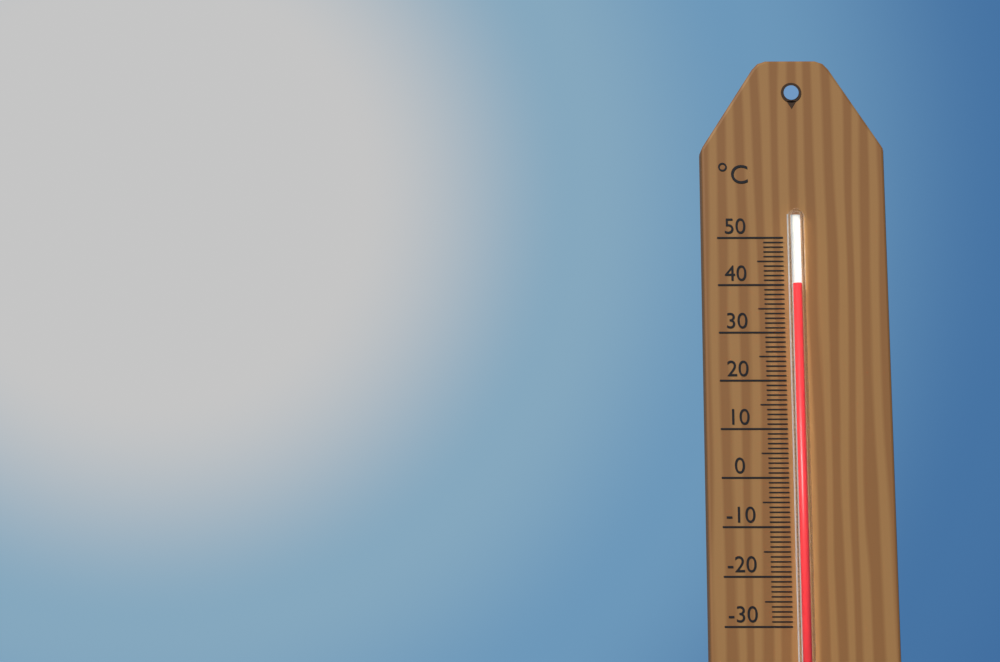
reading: 40 °C
